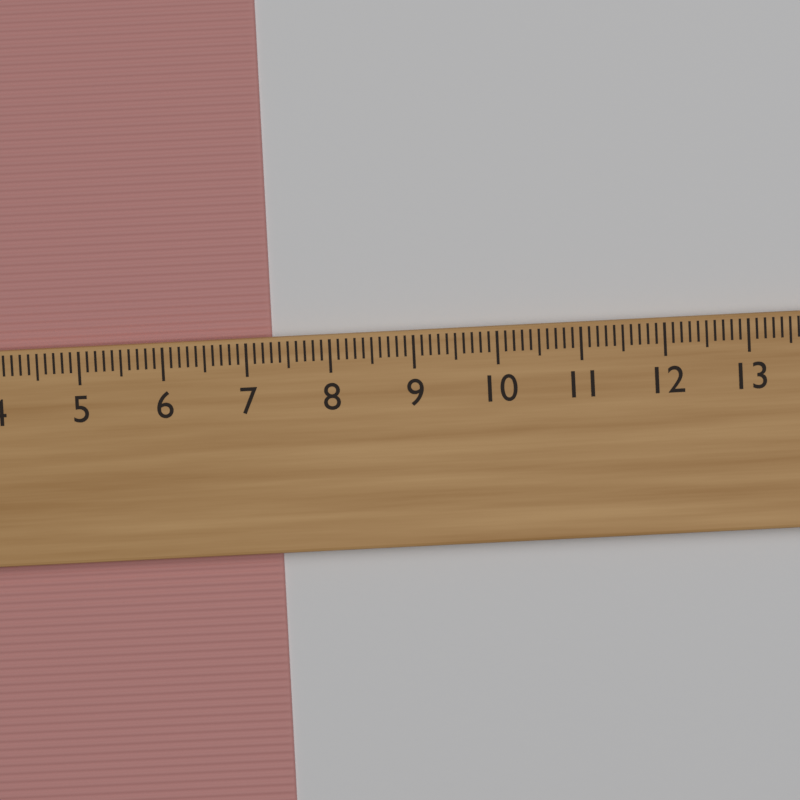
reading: 7.3 cm
